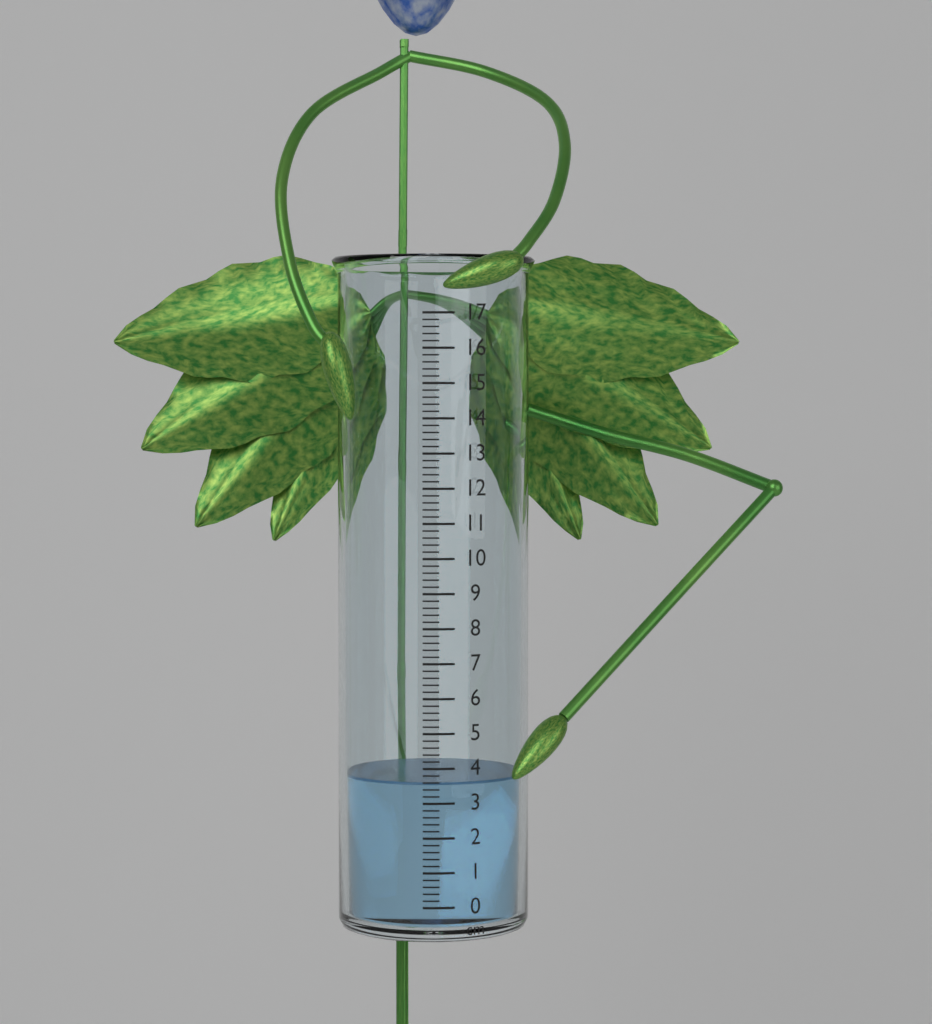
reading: 3.6 cm
